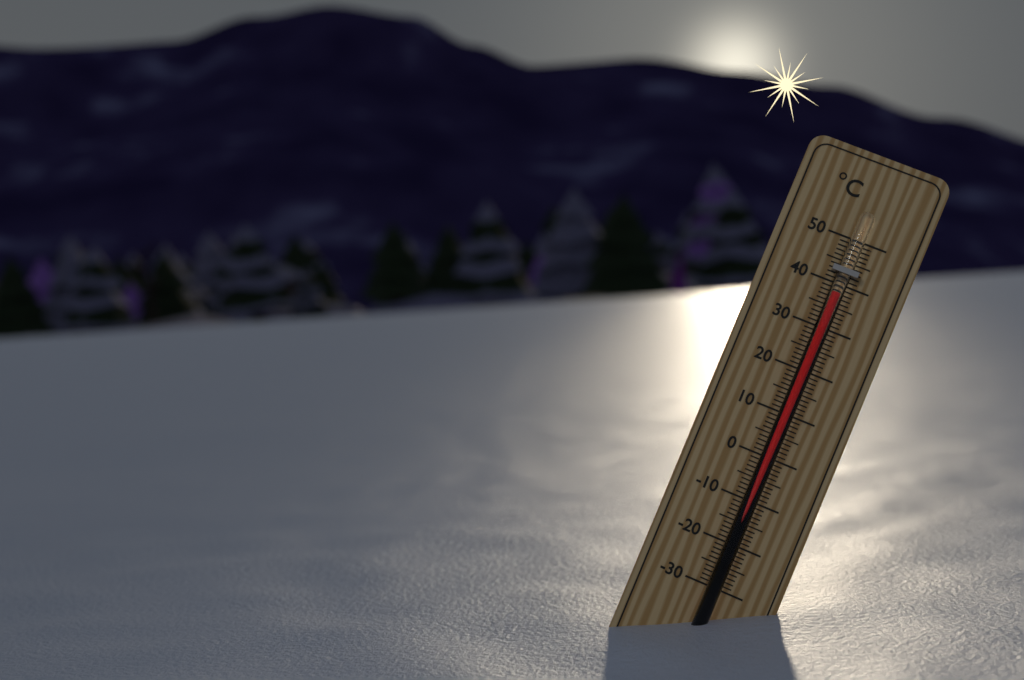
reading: 38 °C
